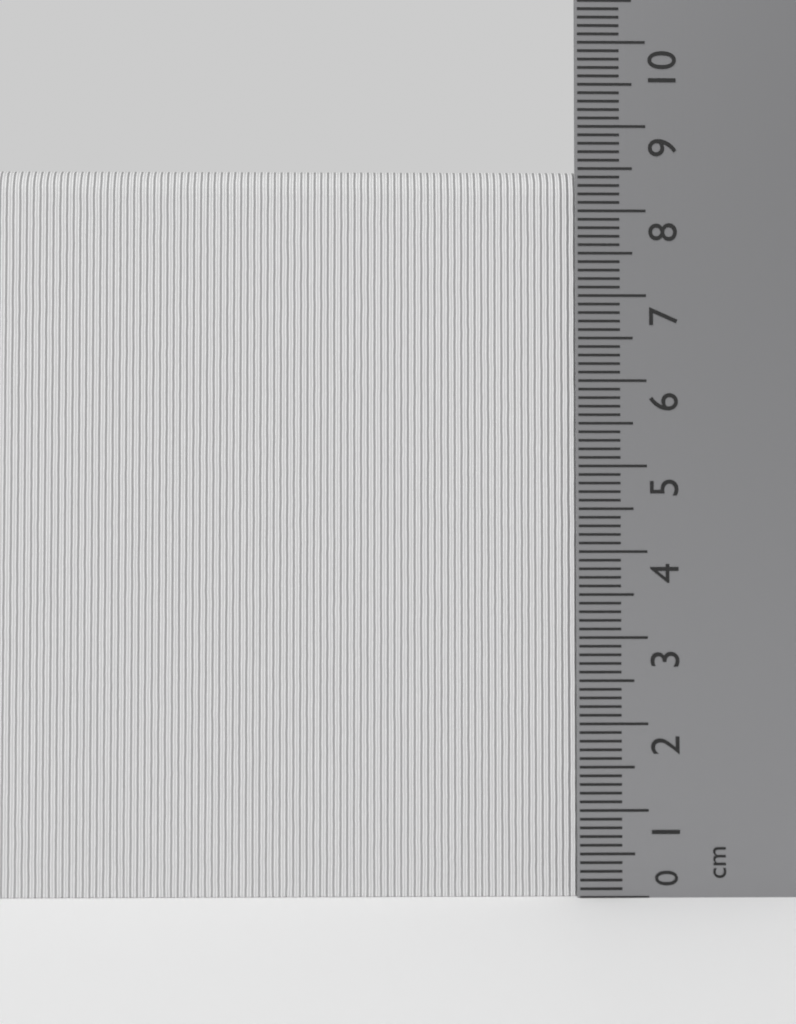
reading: 8.5 cm
